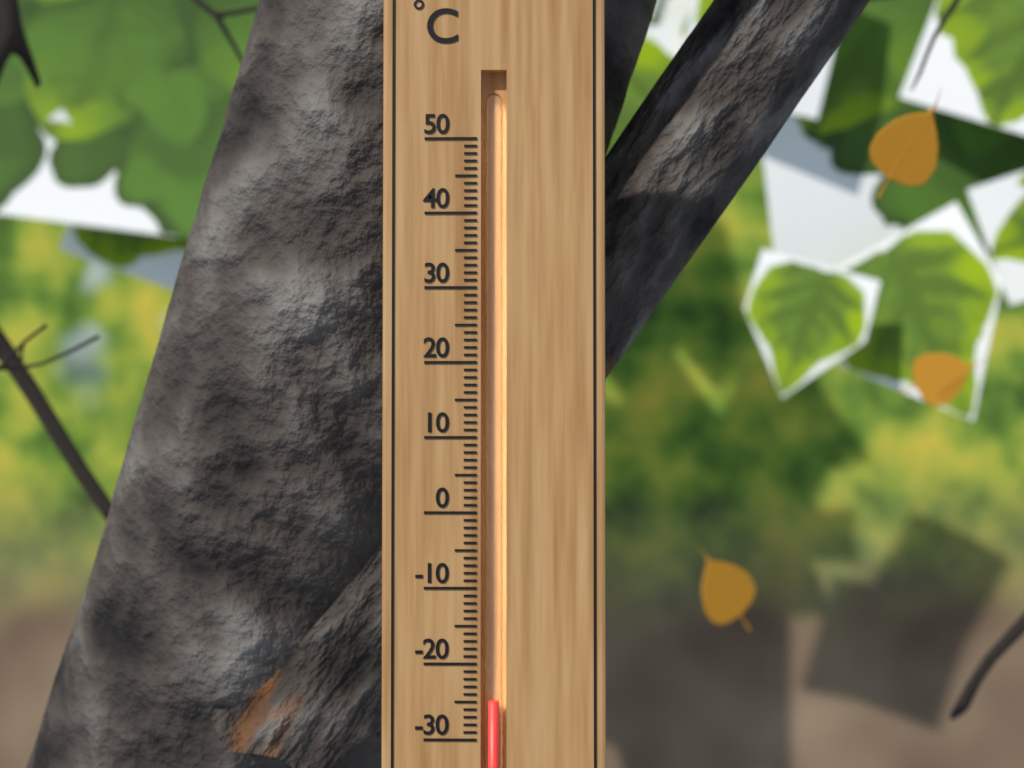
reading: -25 °C
